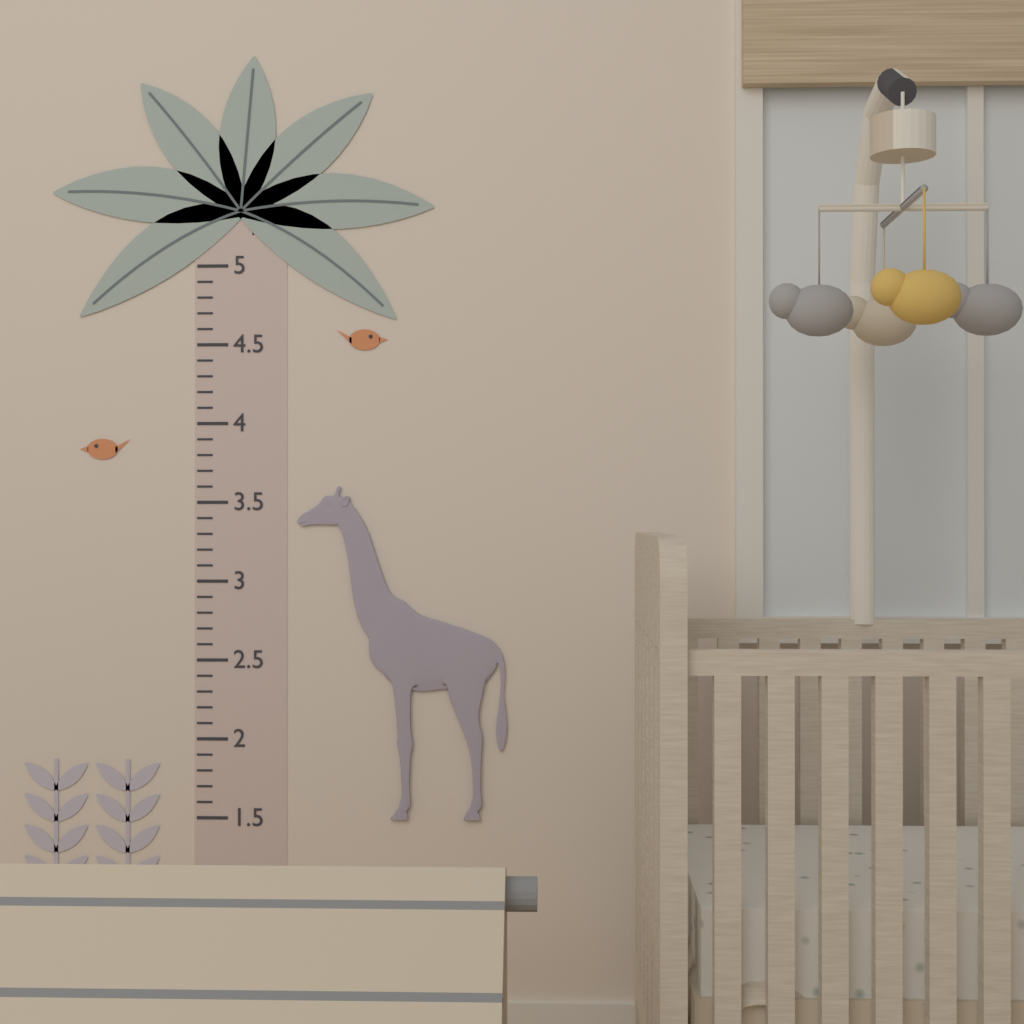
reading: 3.6 ft
